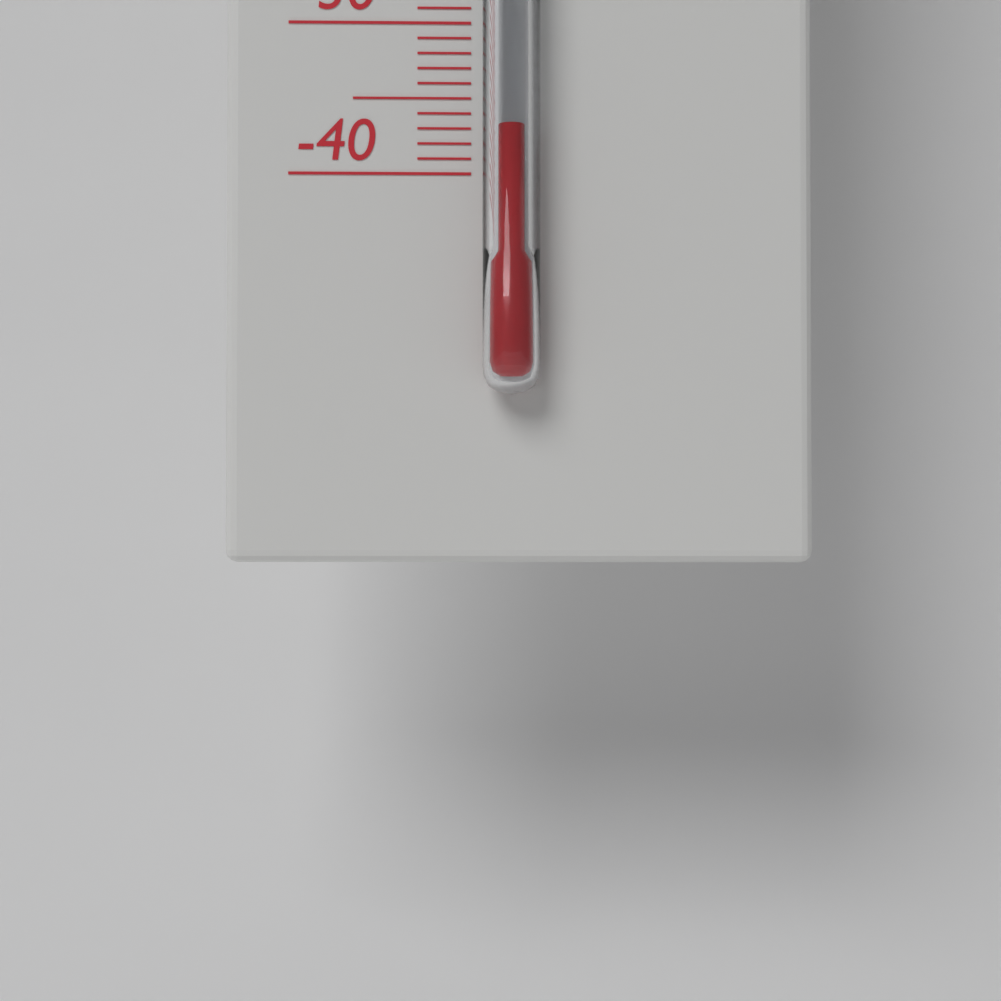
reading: -37 °C
